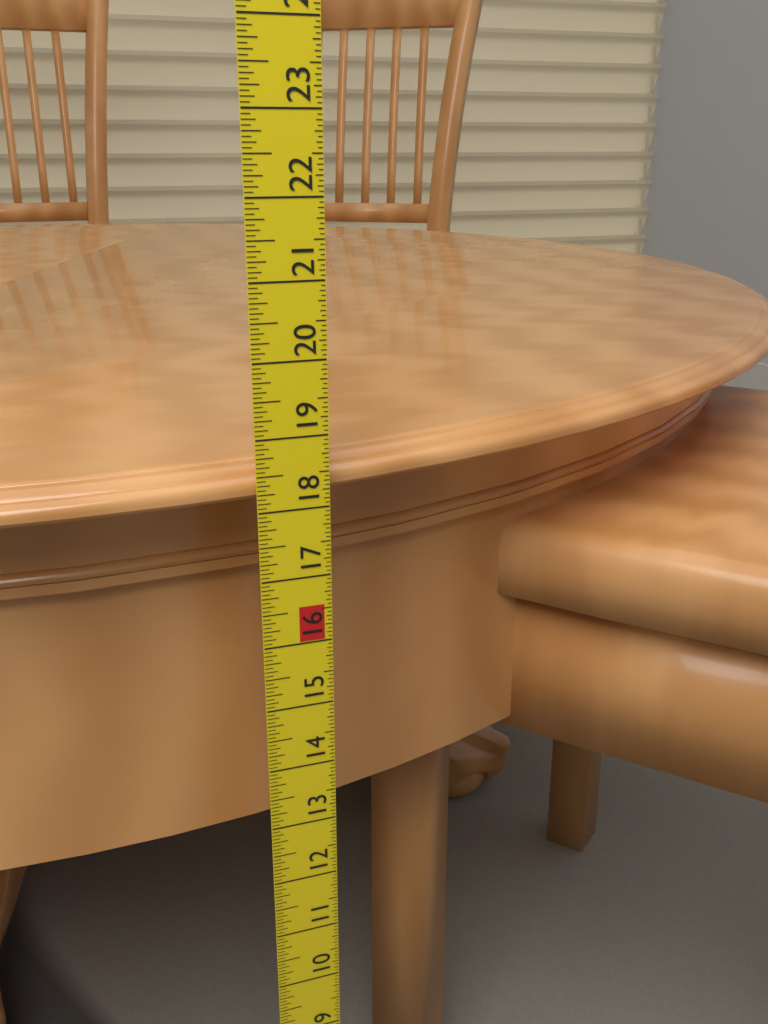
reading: 18.5625 in
